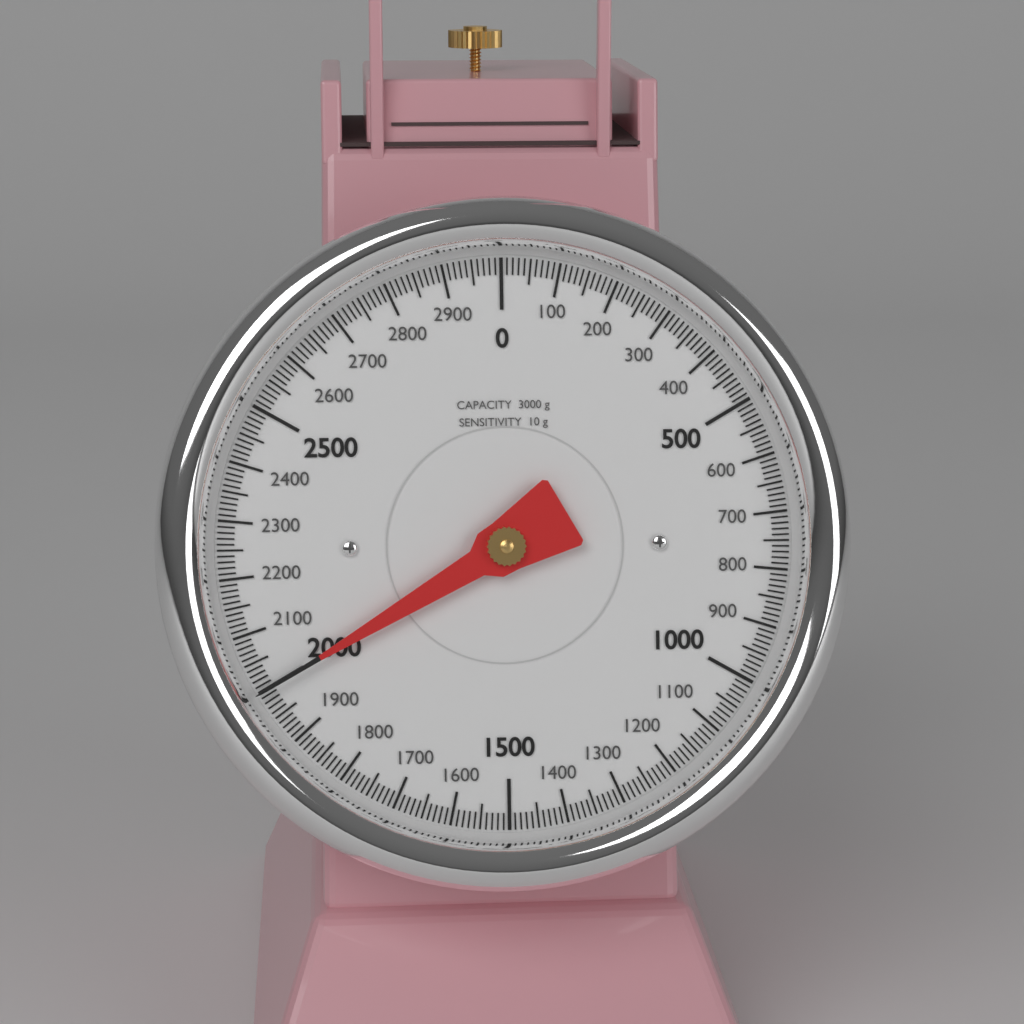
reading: 2000 g
